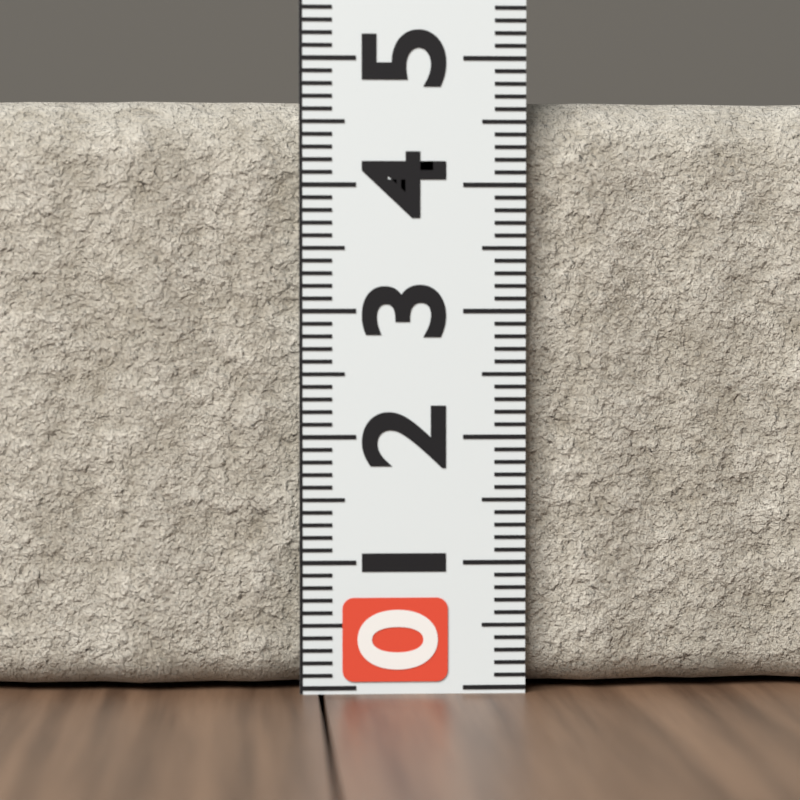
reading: 4.7 (no unit)
